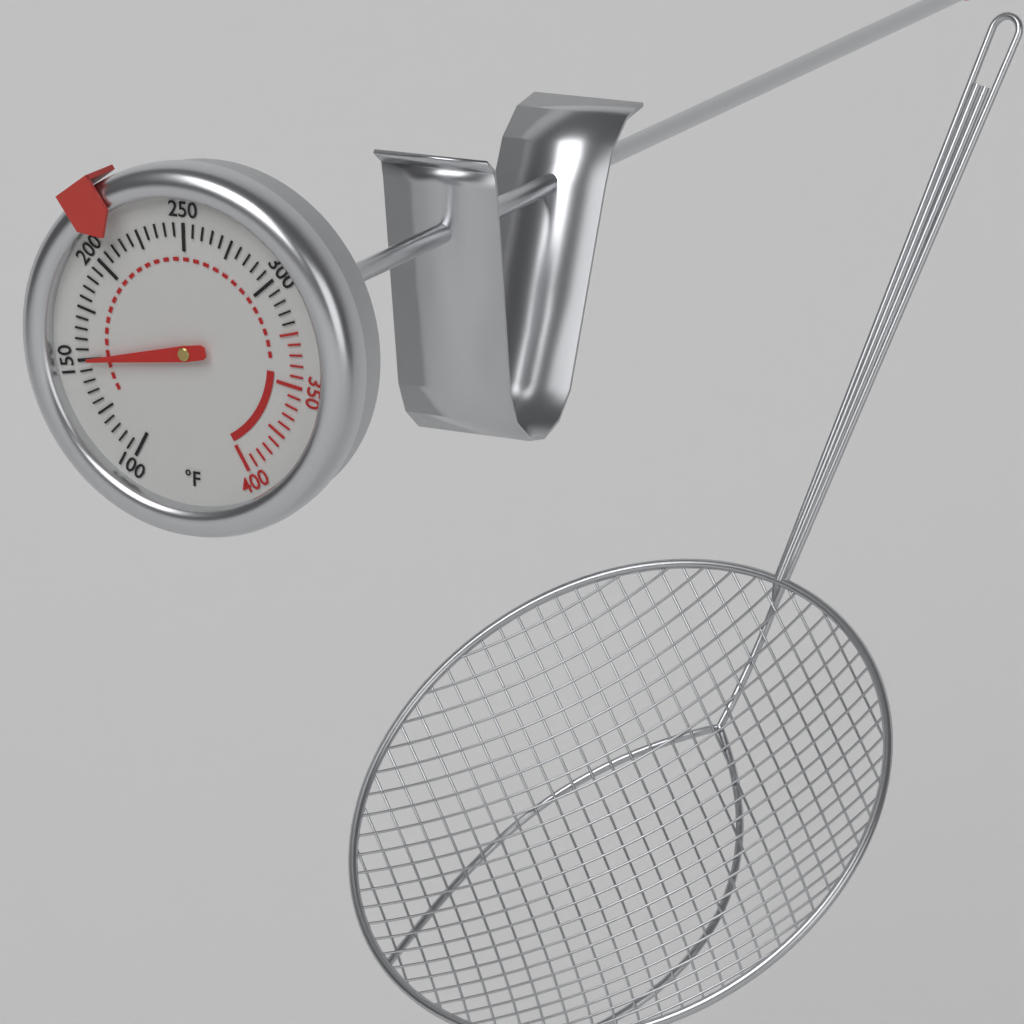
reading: 150 °F
